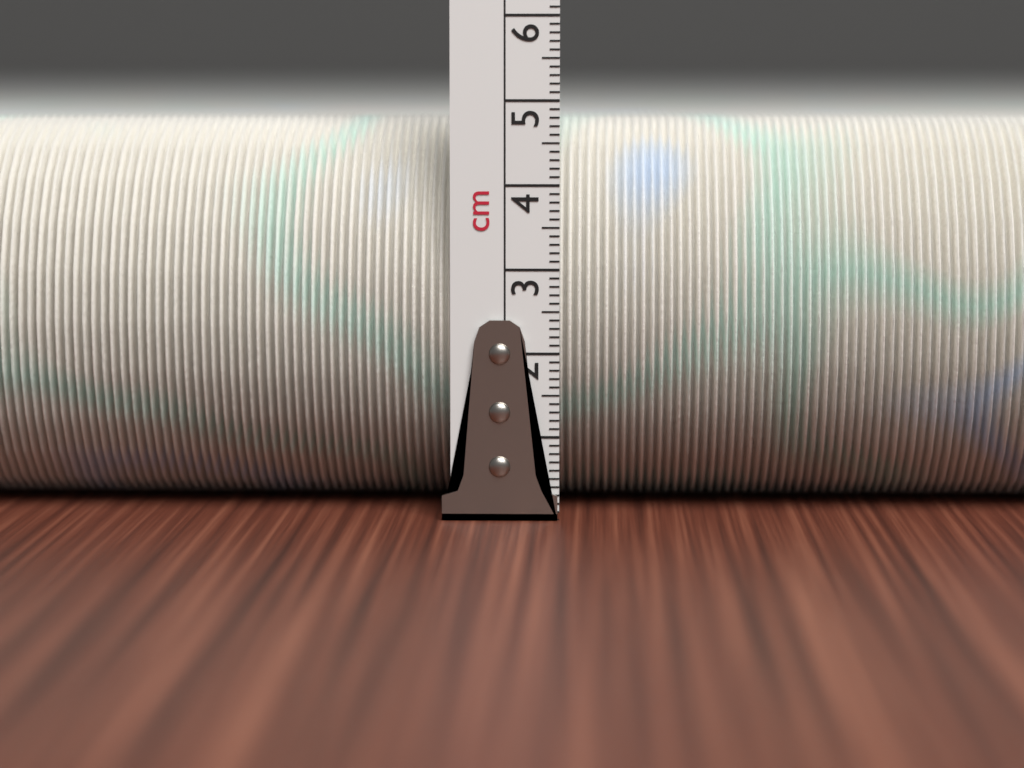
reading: 4.8 cm
